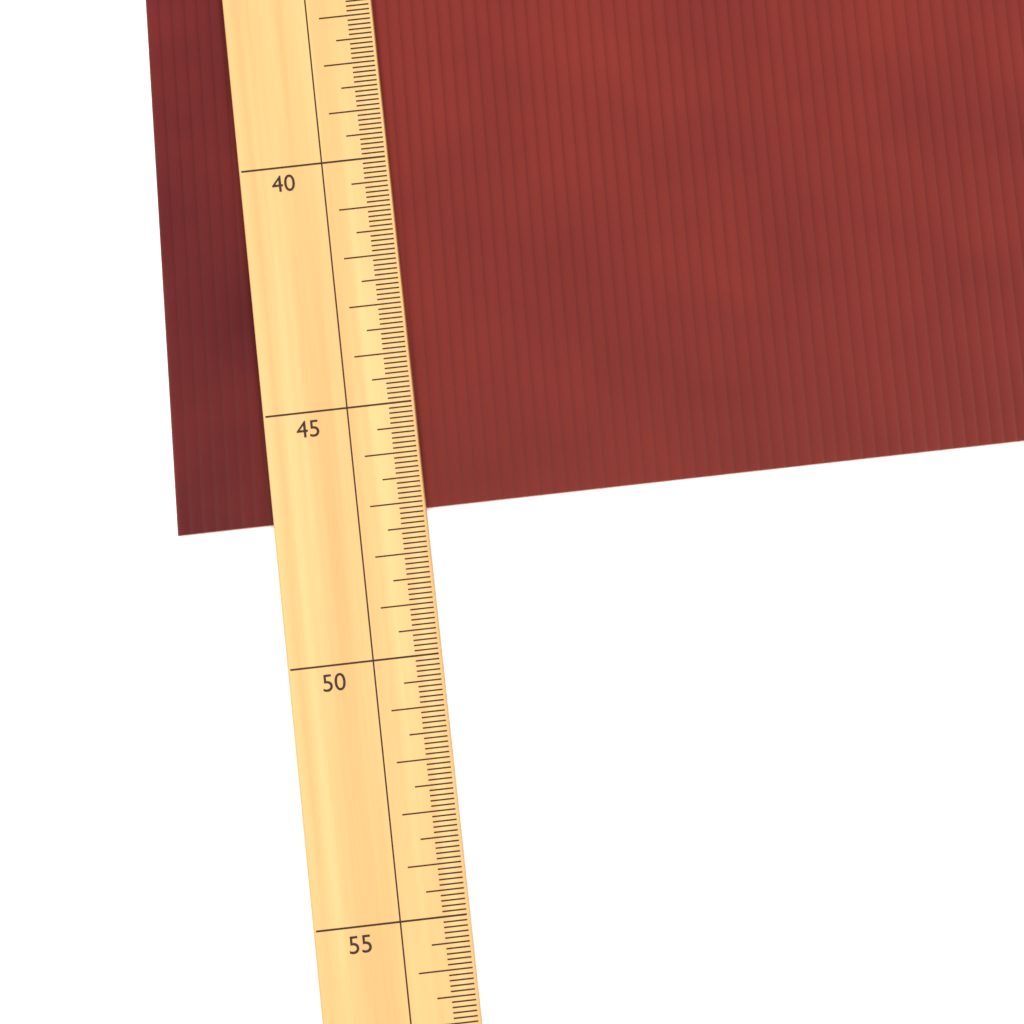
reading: 47.1 (no unit)
